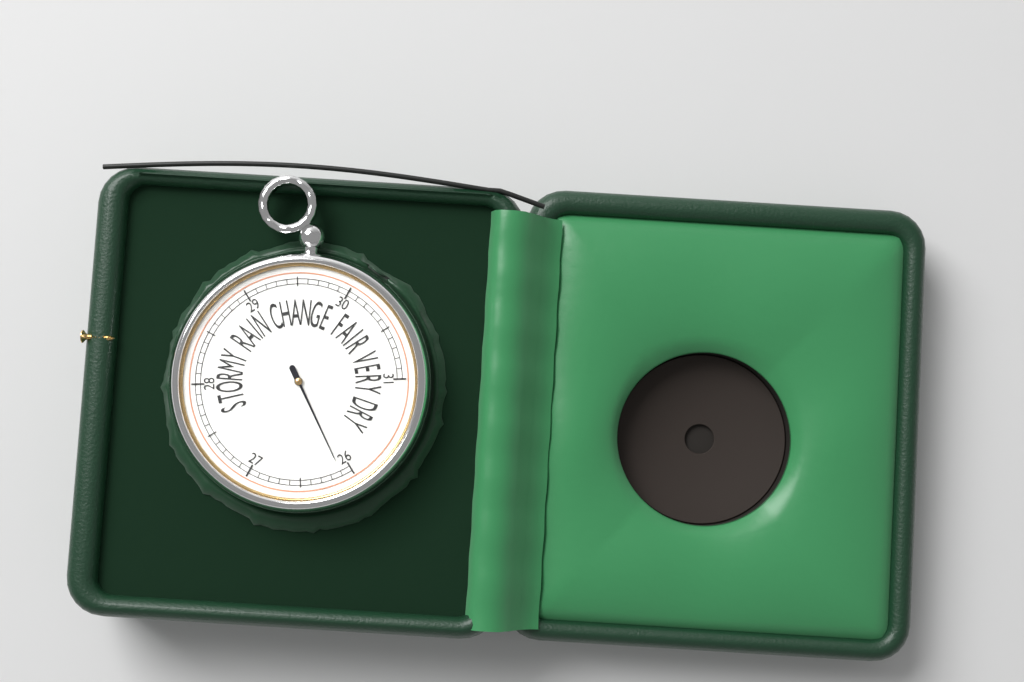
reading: 26.1 inHg
